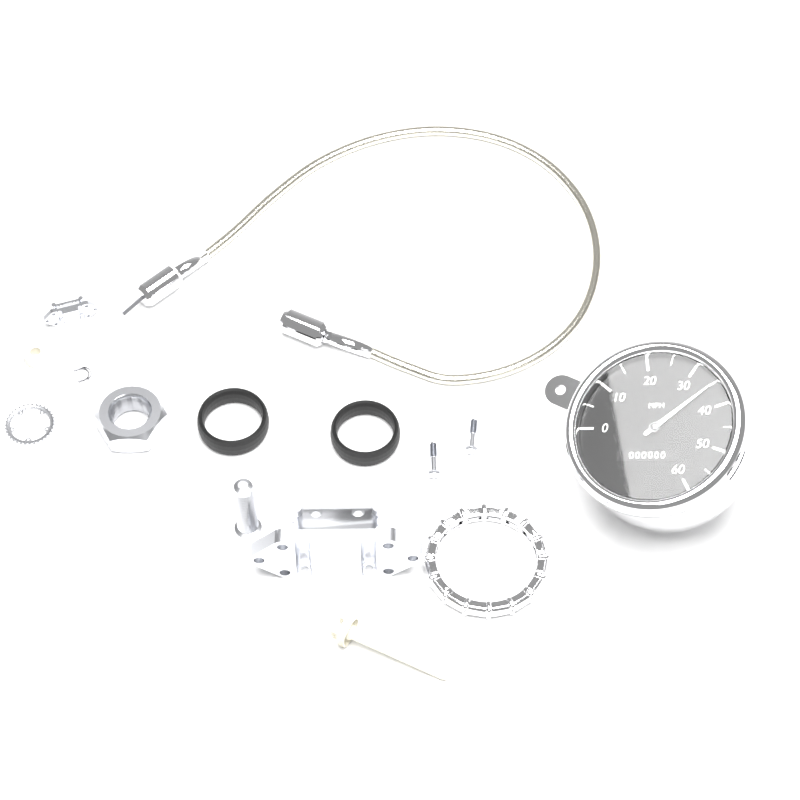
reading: 35 mph
